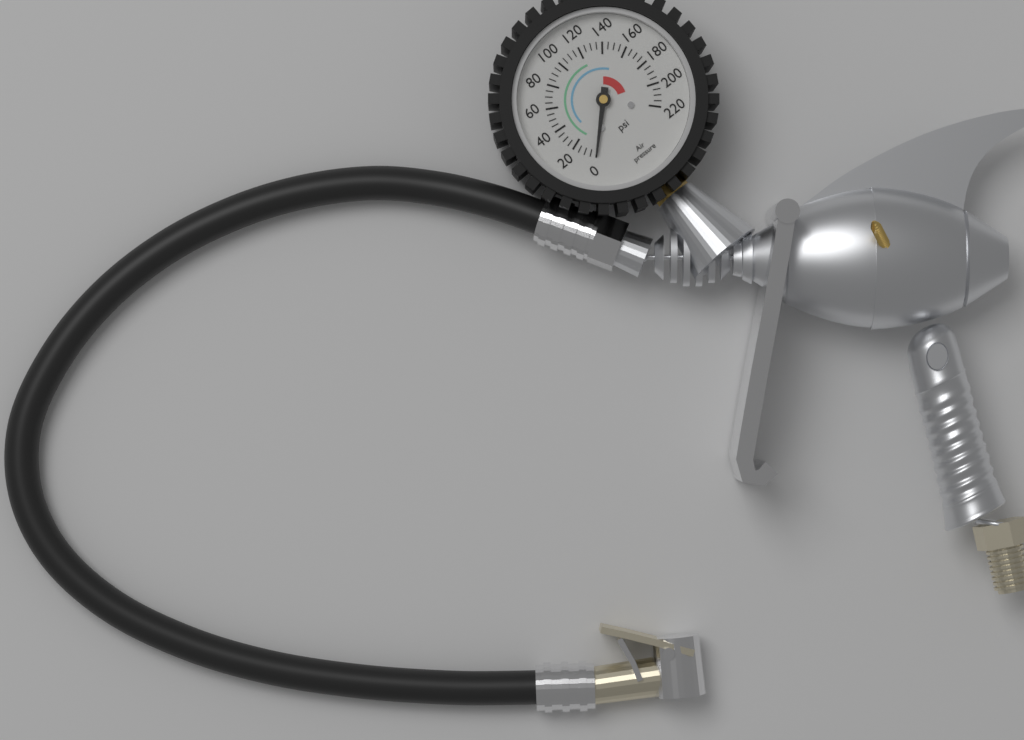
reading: 0 psi
